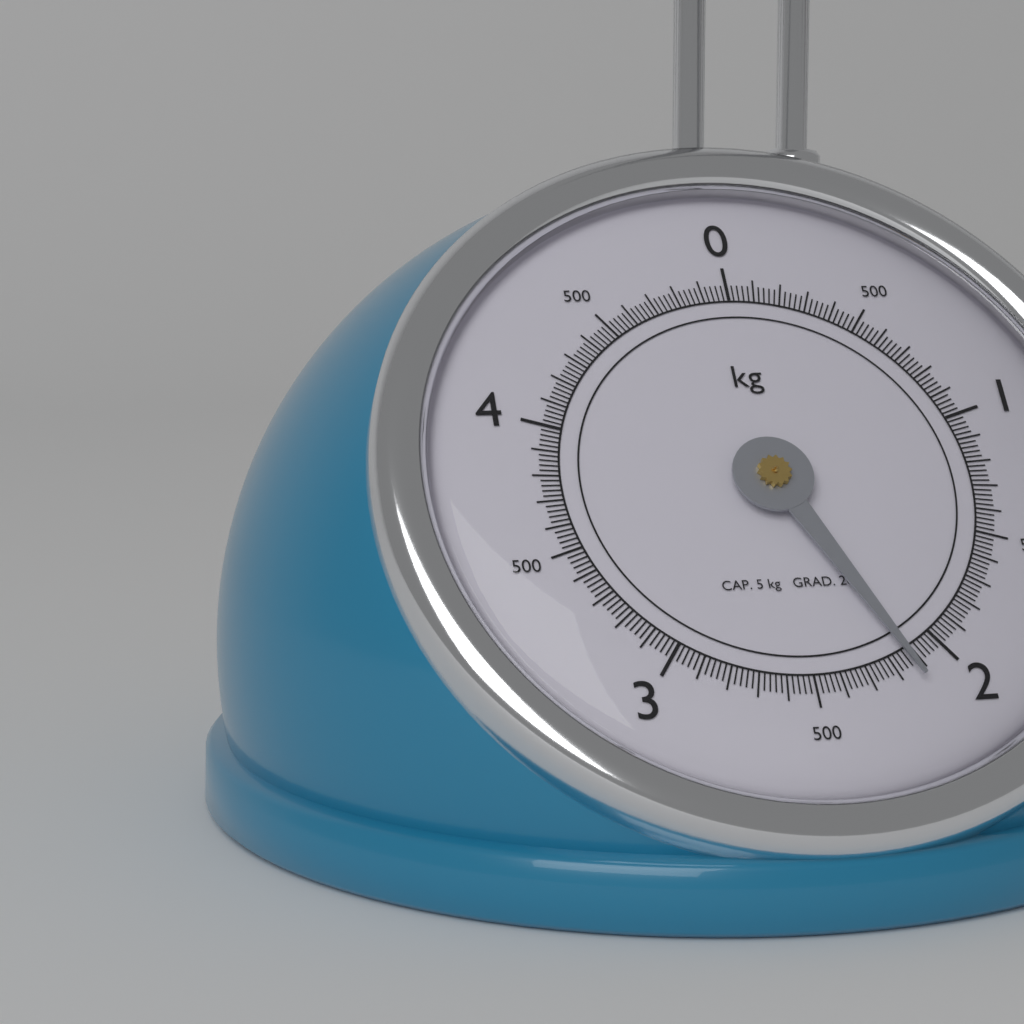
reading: 2.14 kg
